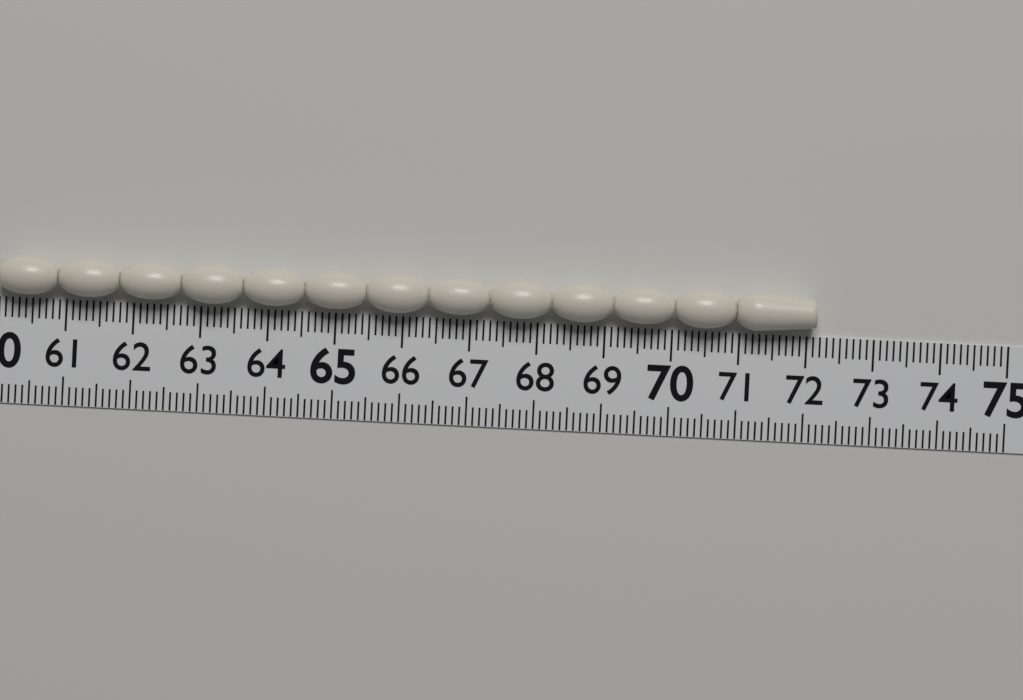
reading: 72.1 (no unit)
